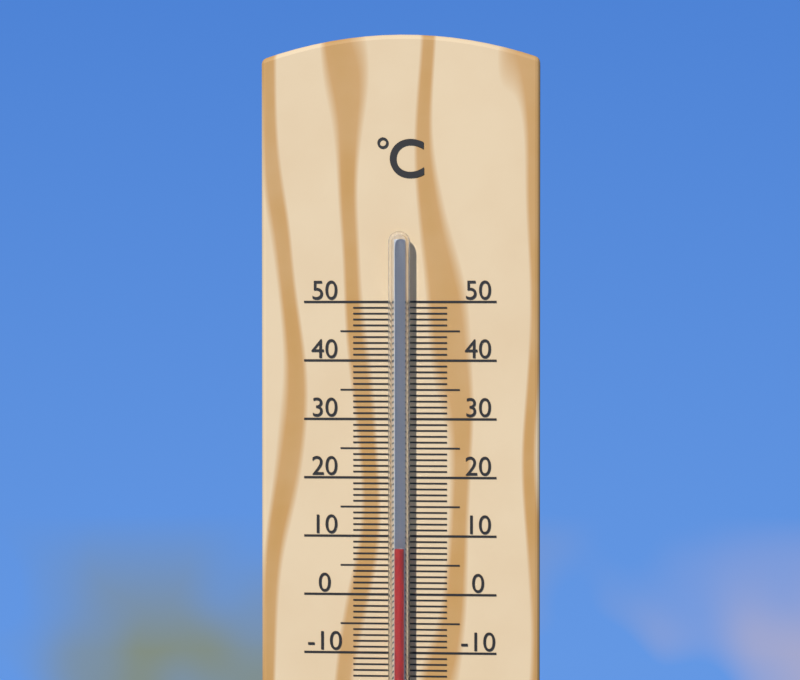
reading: 8 °C
